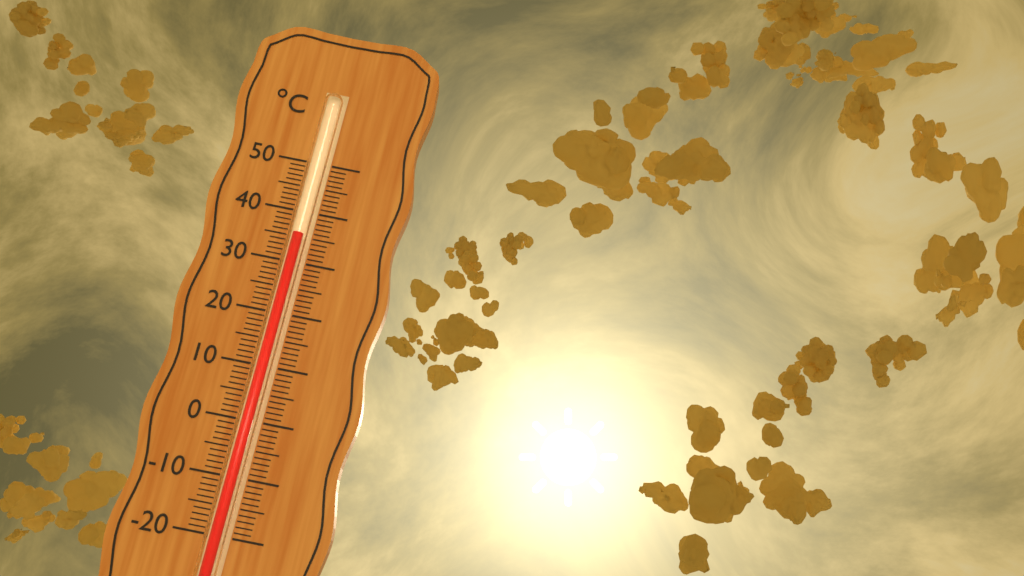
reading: 35 °C
